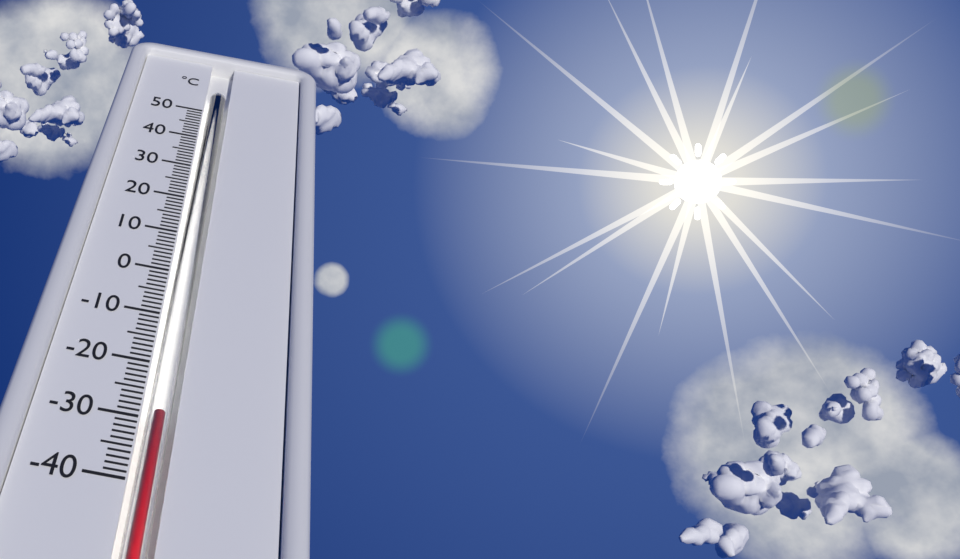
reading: -29 °C
